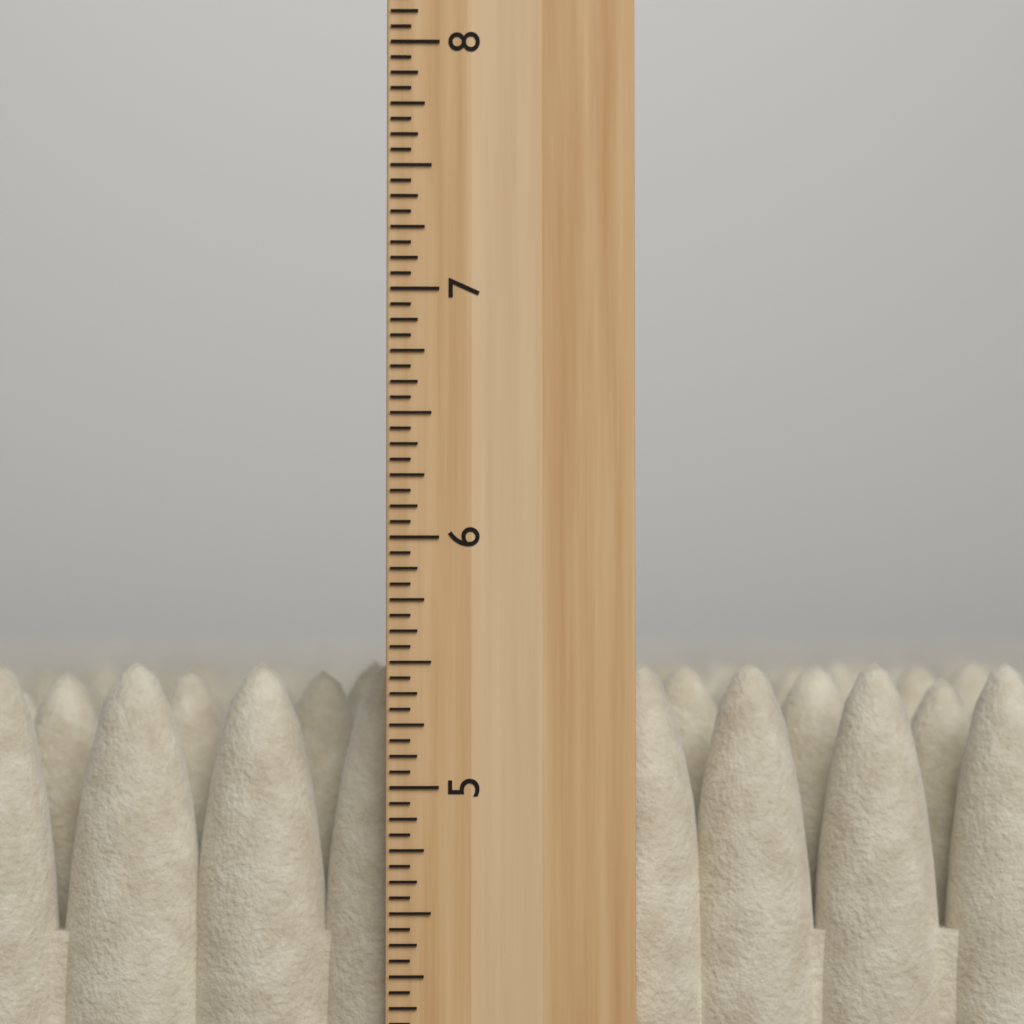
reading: 5.5000 inch
